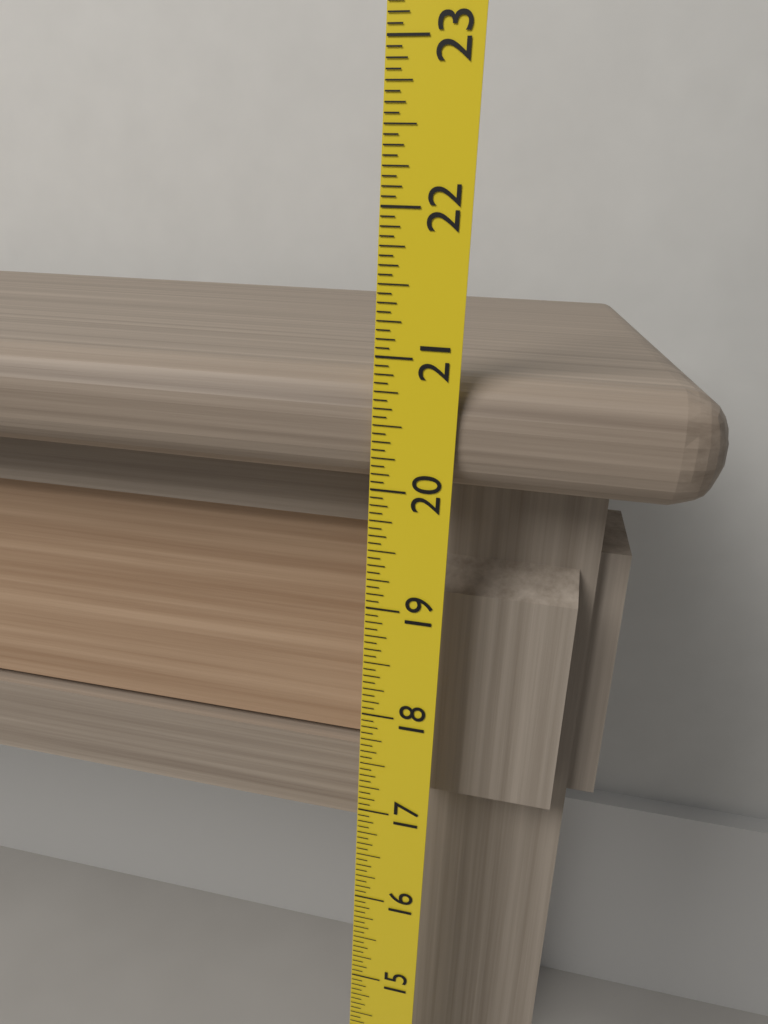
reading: 20.8750 (no unit)
